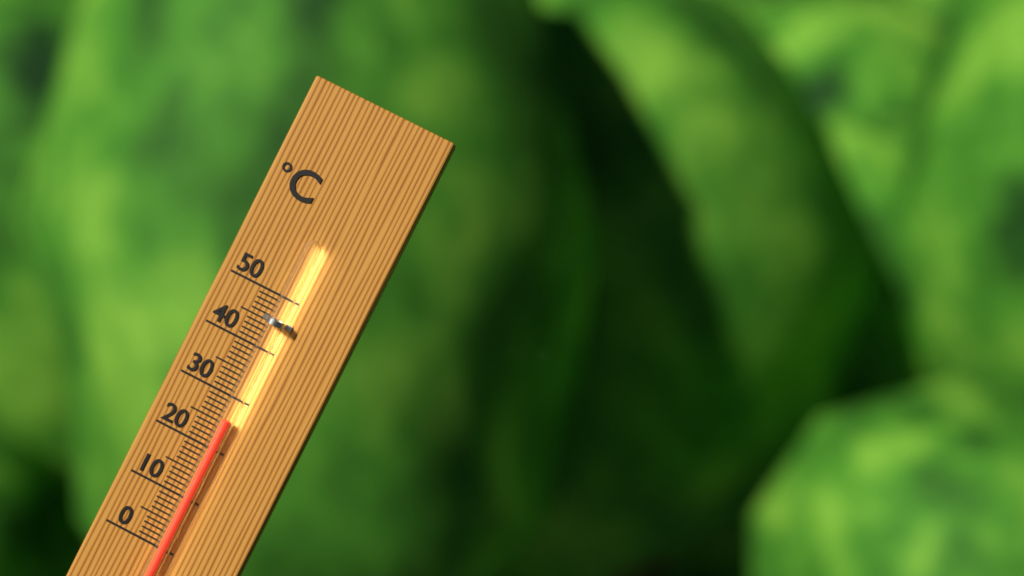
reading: 26 °C
